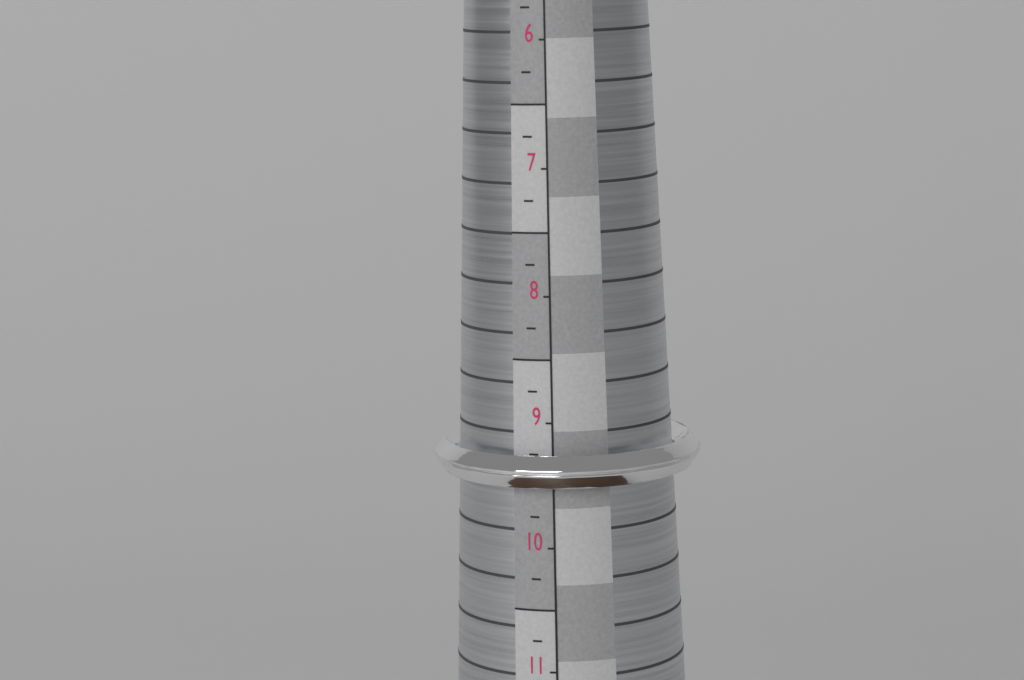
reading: 9.50 (no unit)
